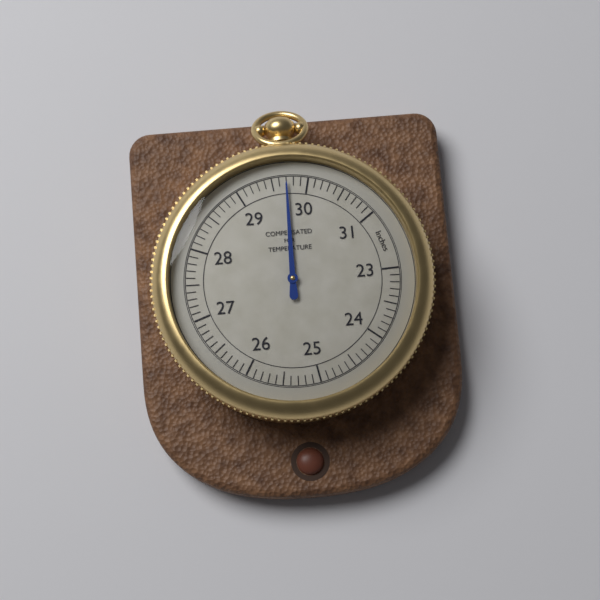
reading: 29.7 inches
